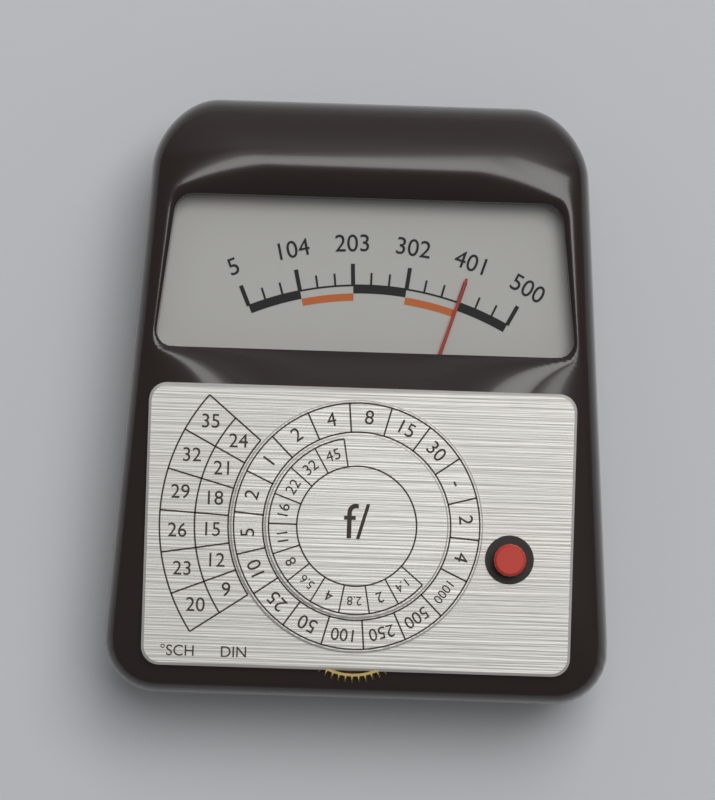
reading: 401 (no unit)
